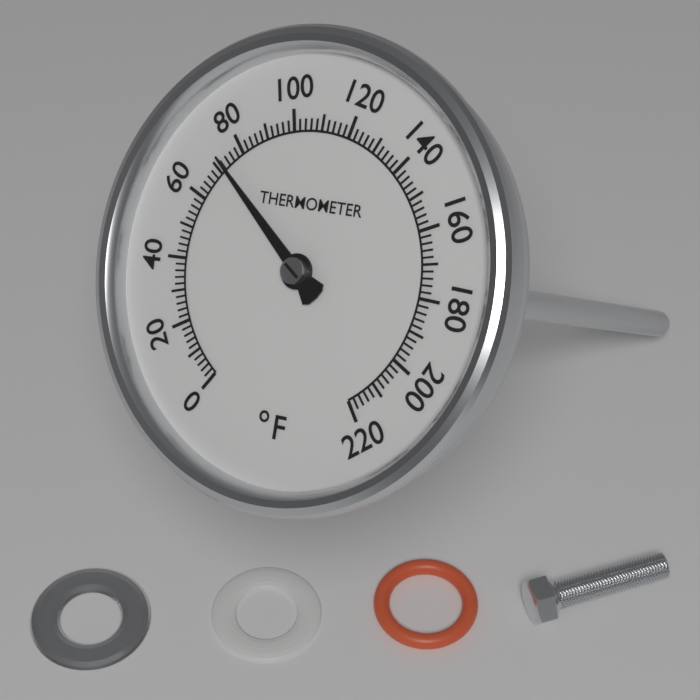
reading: 72 °F
